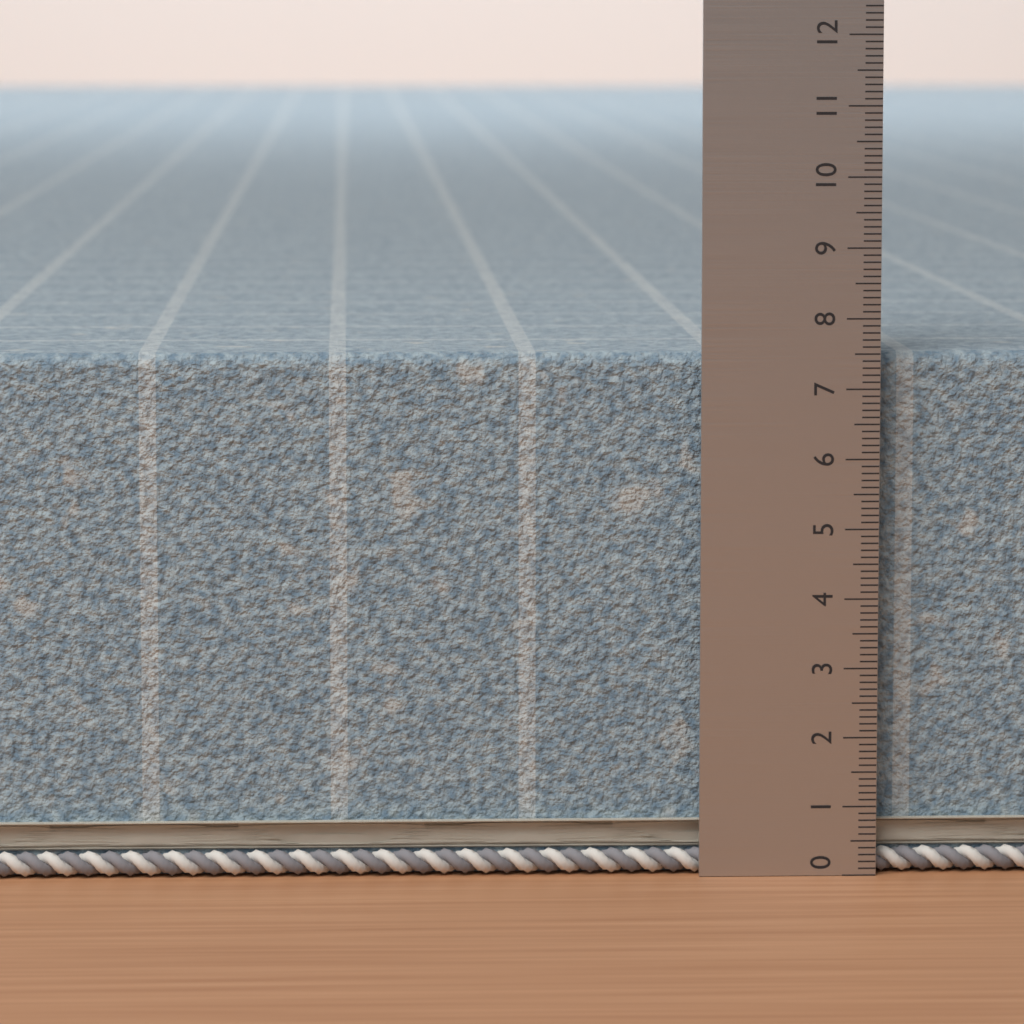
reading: 7.5 (no unit)
